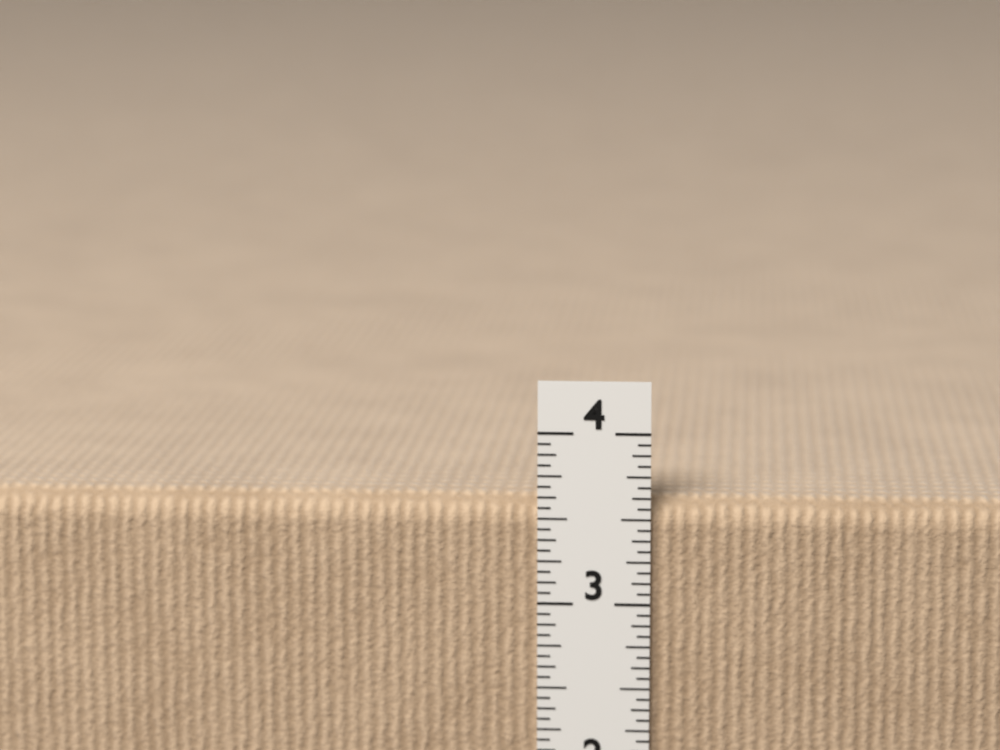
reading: 3.6250 in
